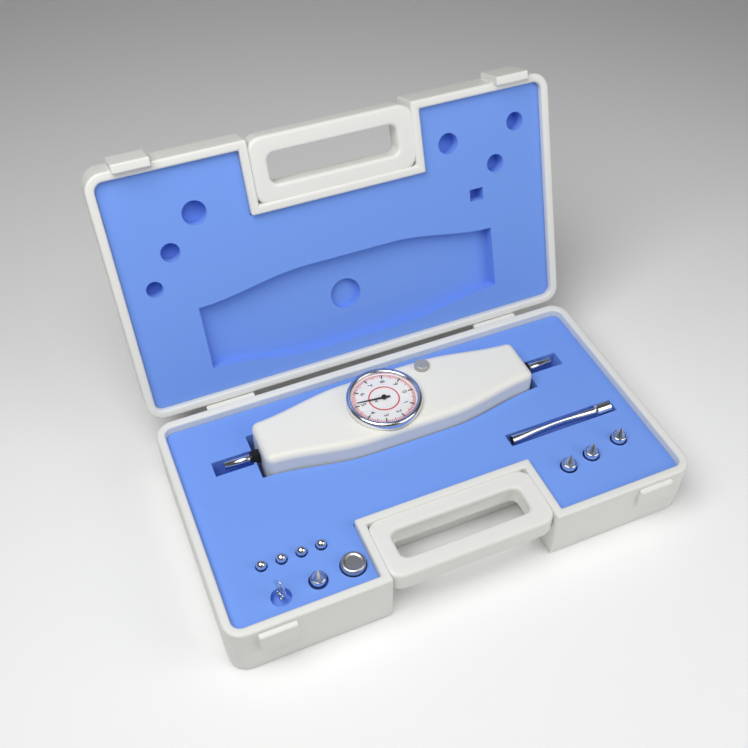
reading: 5.2 N
